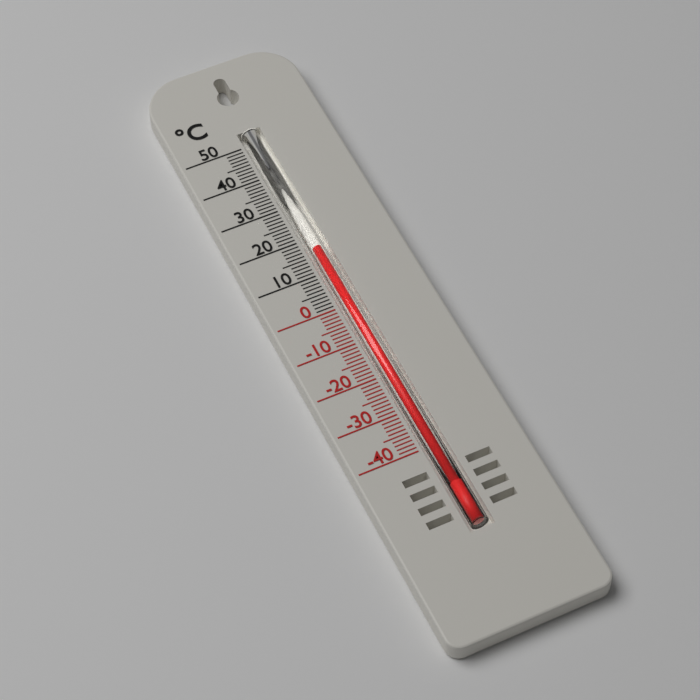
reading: 17 °C
